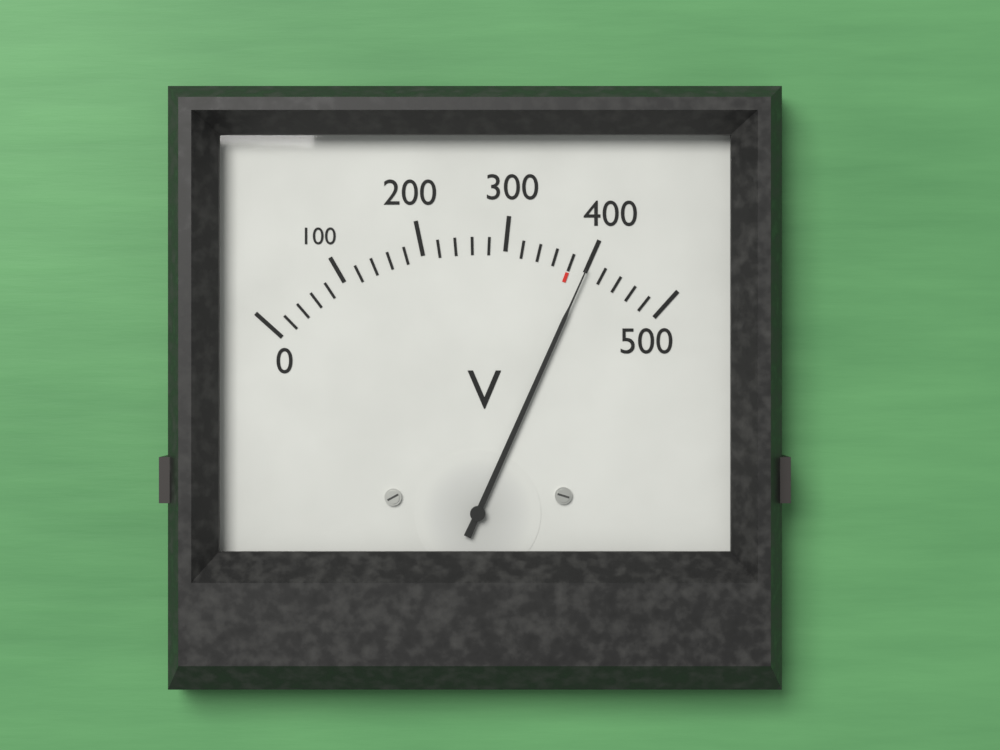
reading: 400 V
